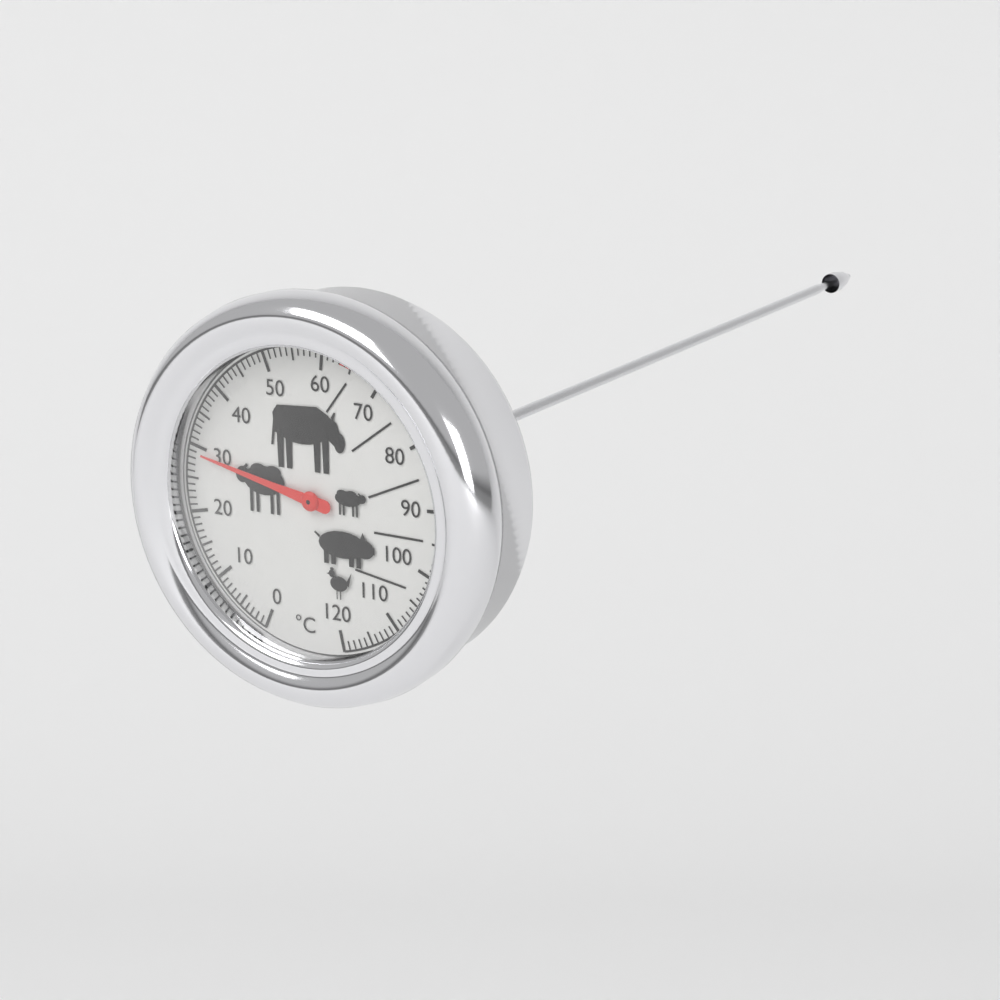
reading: 29 °C
